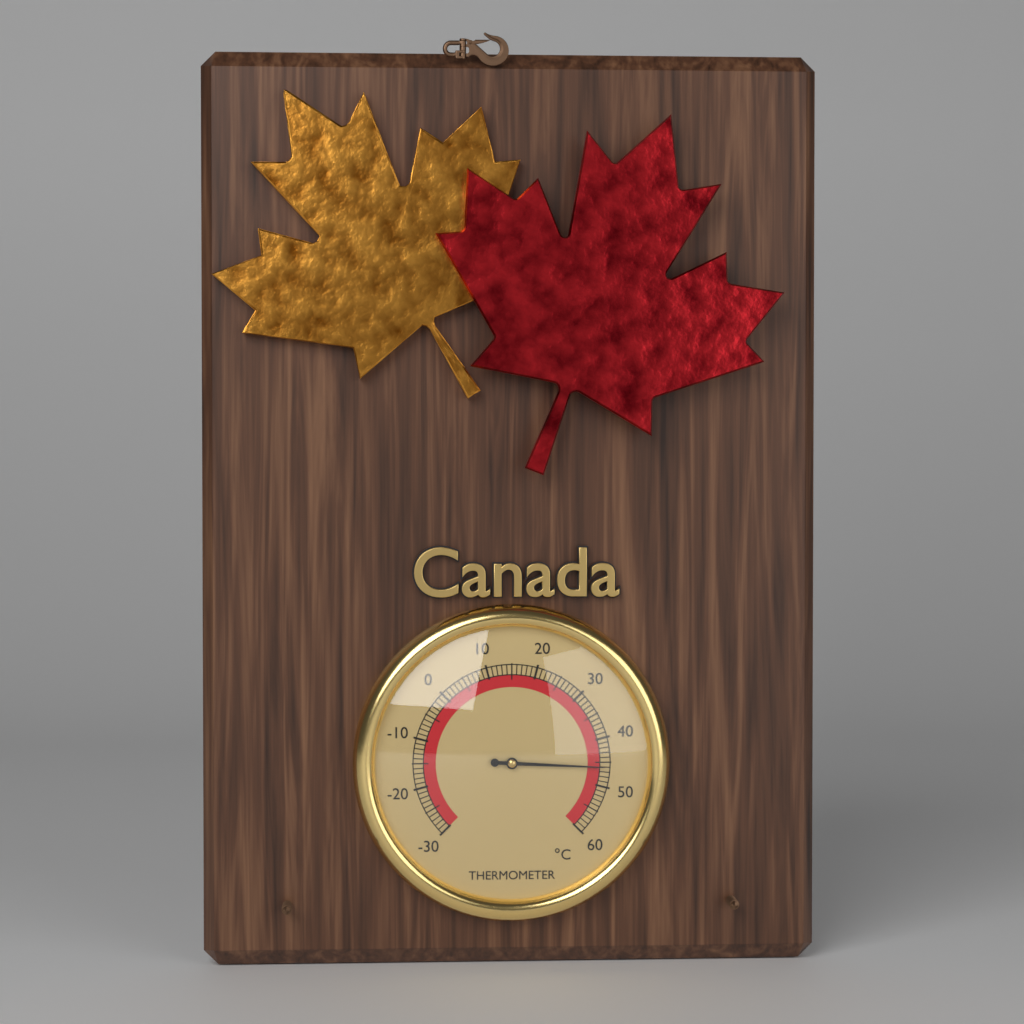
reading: 46 °C
